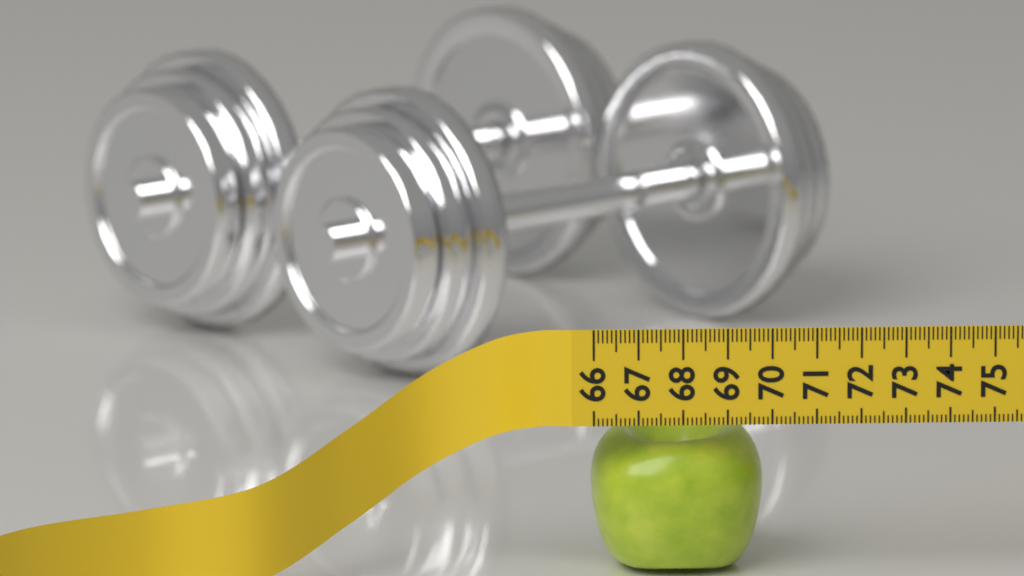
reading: 69.9 (no unit)
